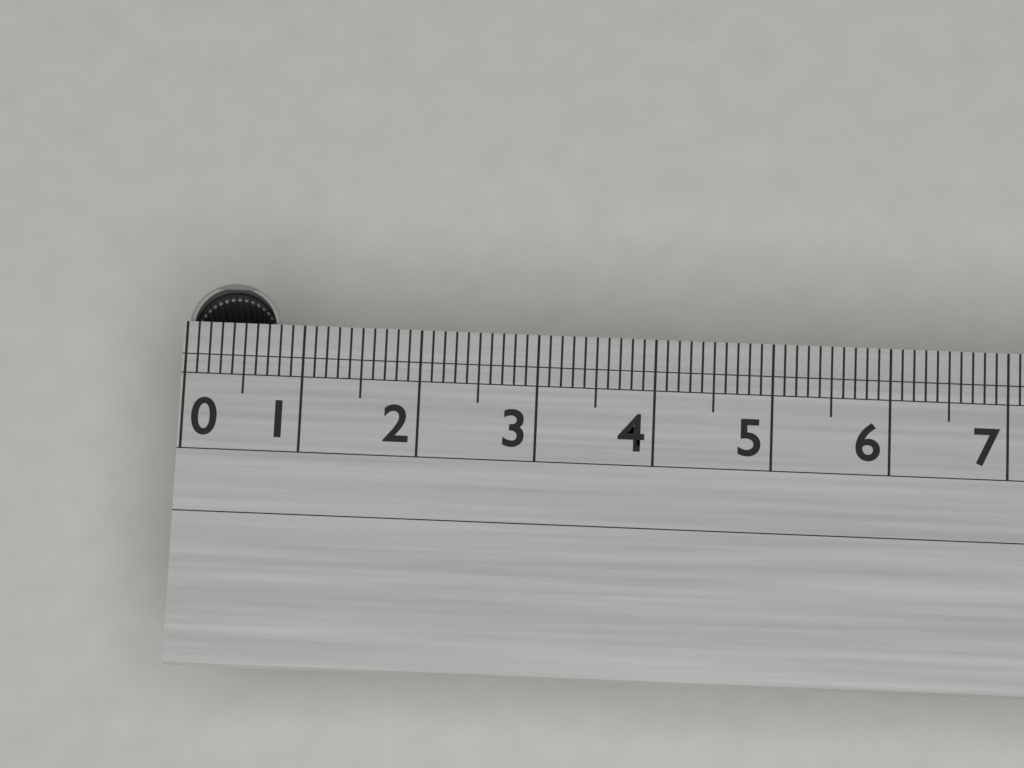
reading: 0.8 (no unit)
